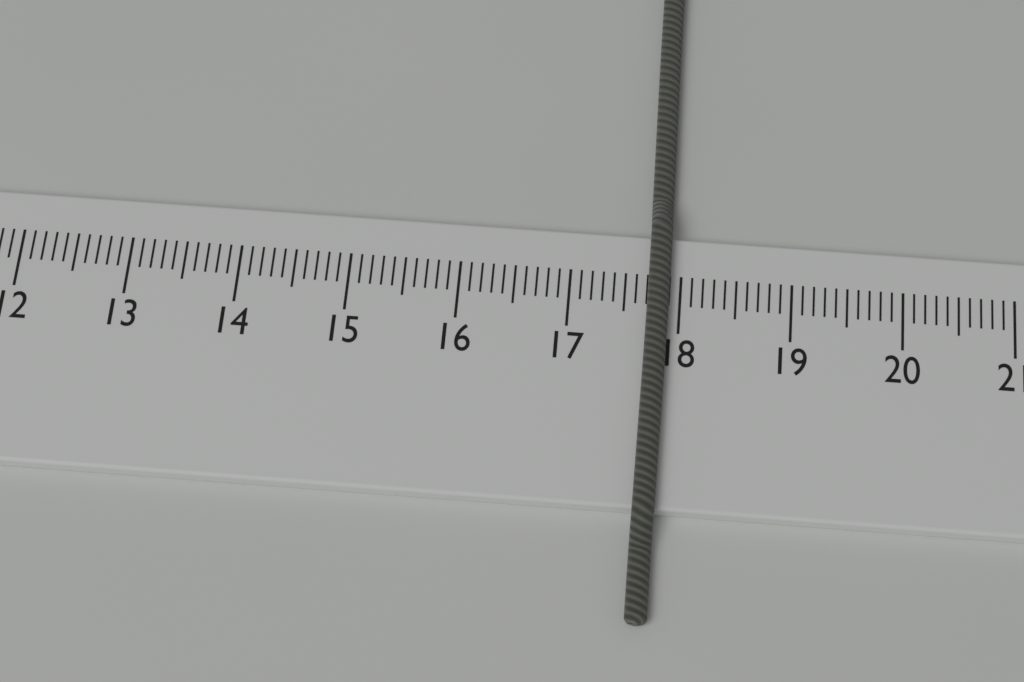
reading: 17.9 cm
